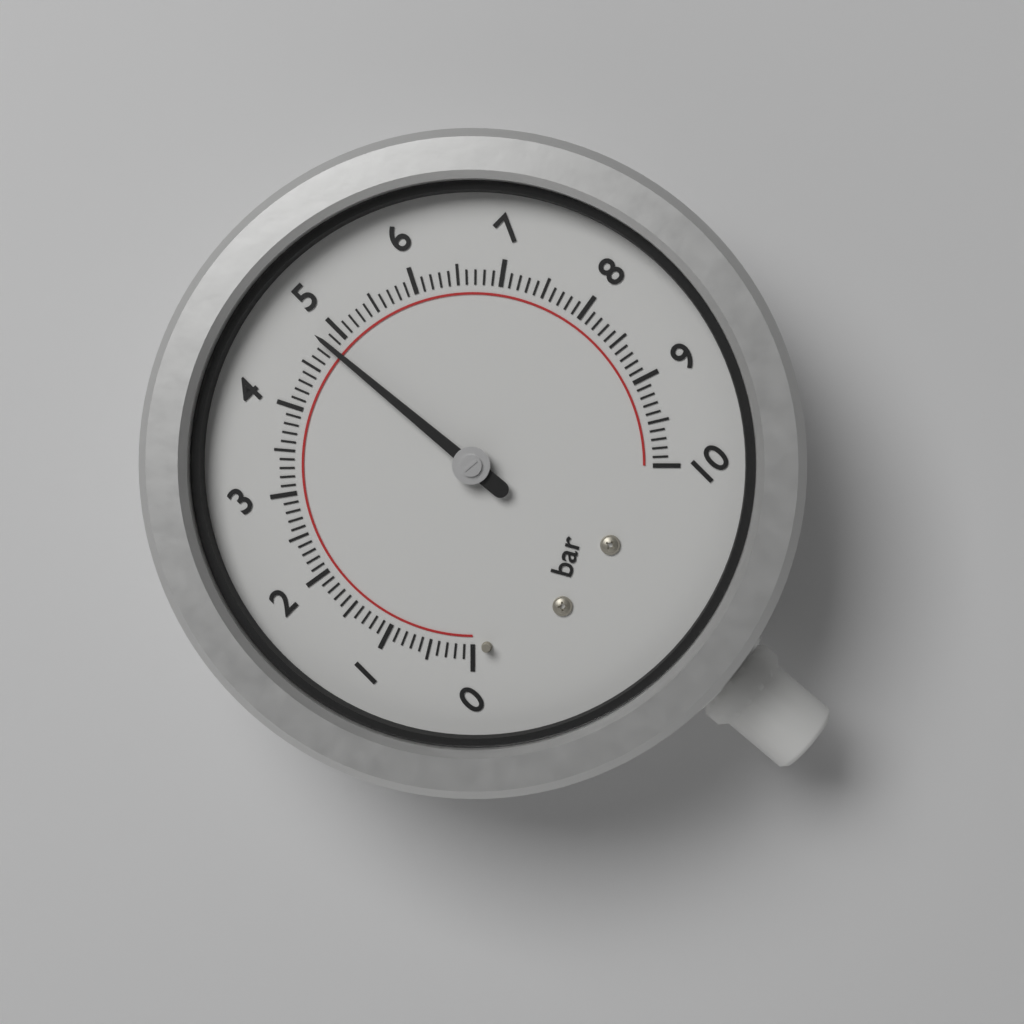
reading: 4.8 bar
